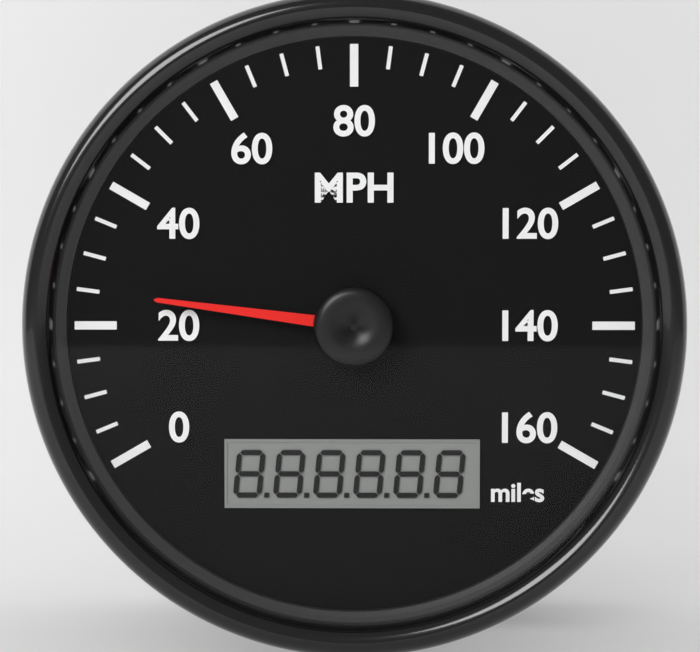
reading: 25 mph
